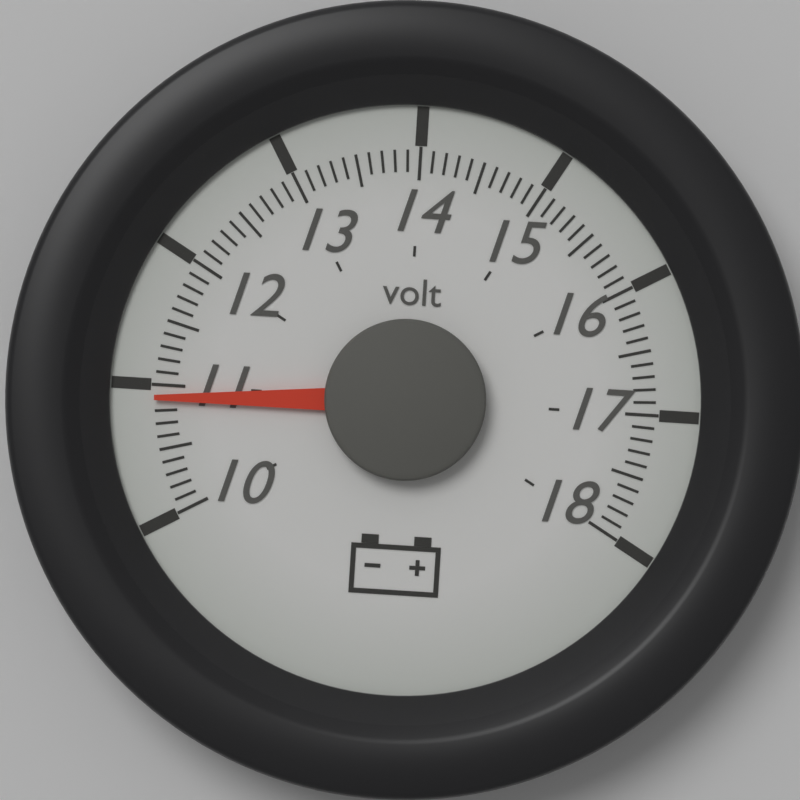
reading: 10.9 volt
